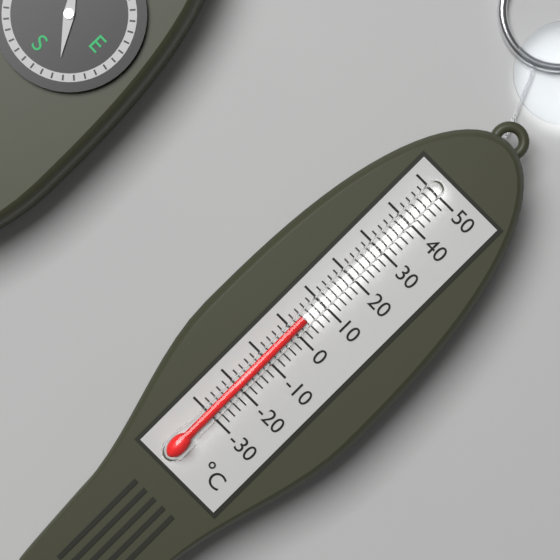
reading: 4 °C
